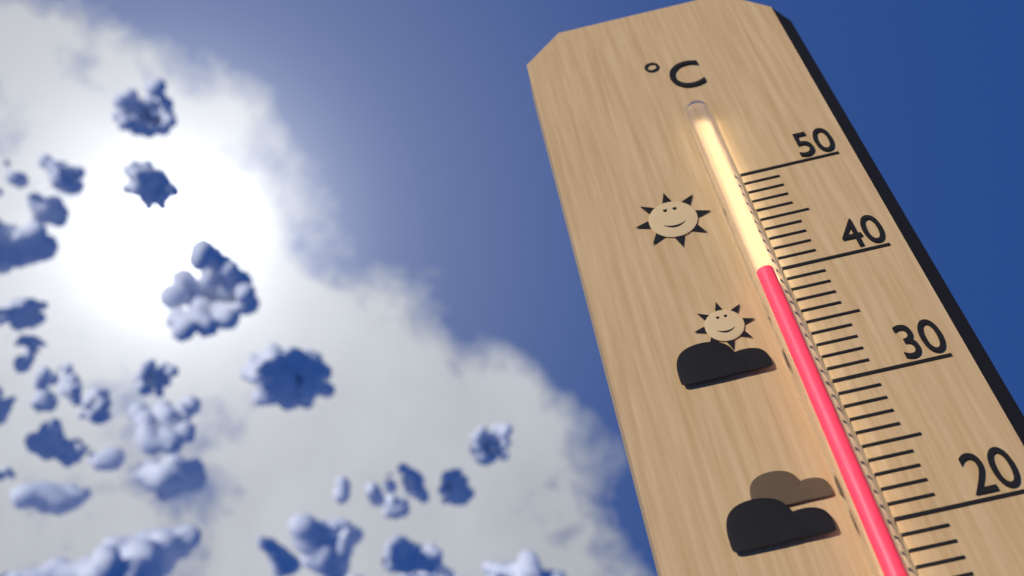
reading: 39 °C
